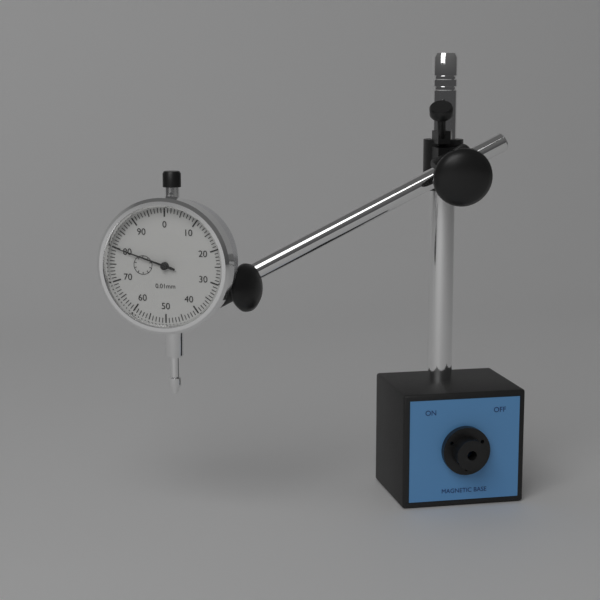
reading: 0.80 mm
